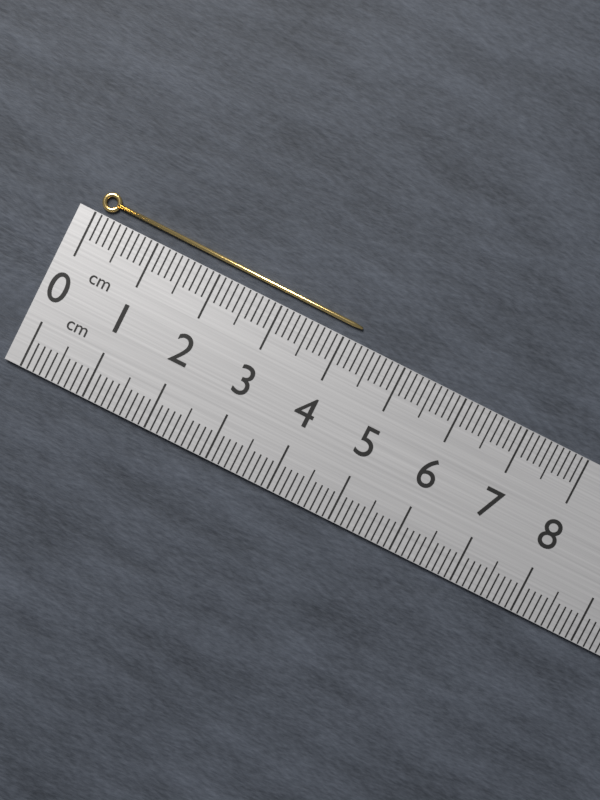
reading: 4.2 cm
